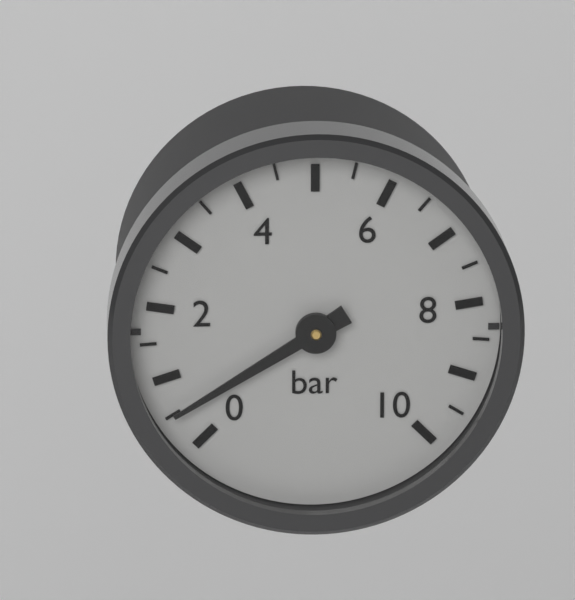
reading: 0.5 bar
